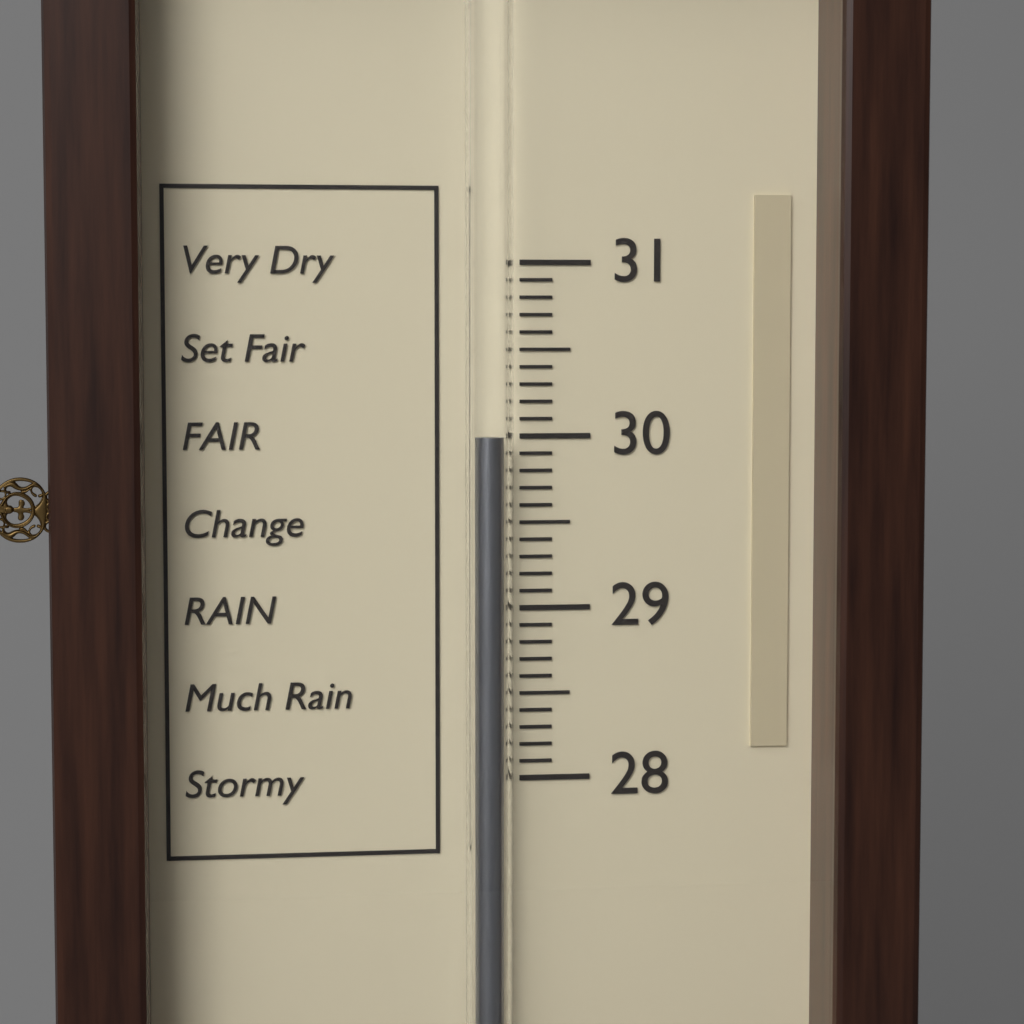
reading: 30.0 (no unit)
